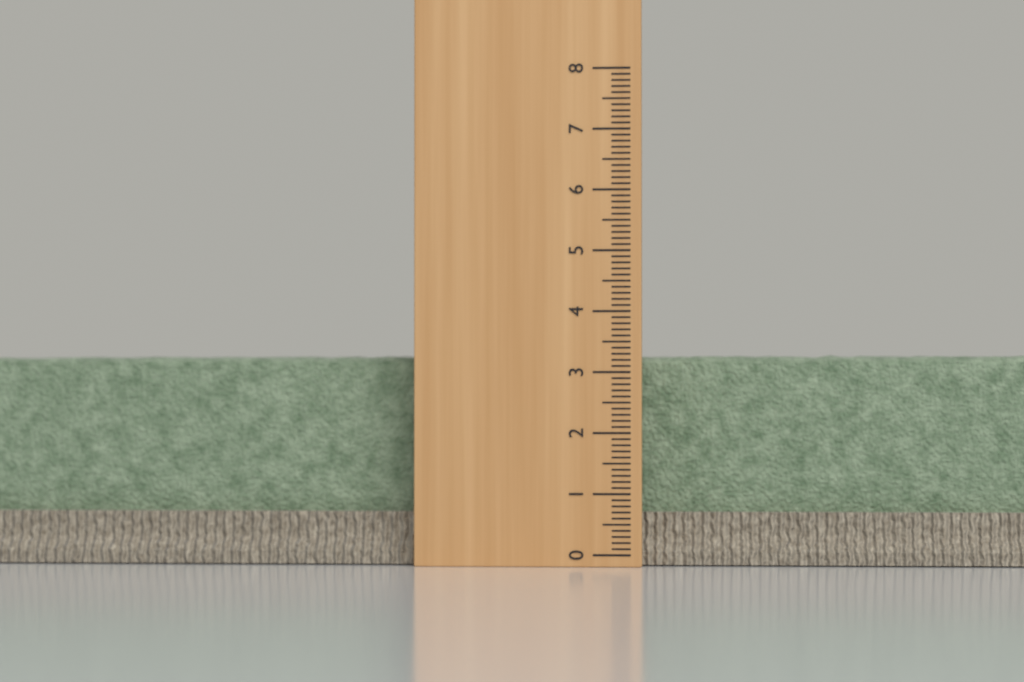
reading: 3.3 (no unit)
